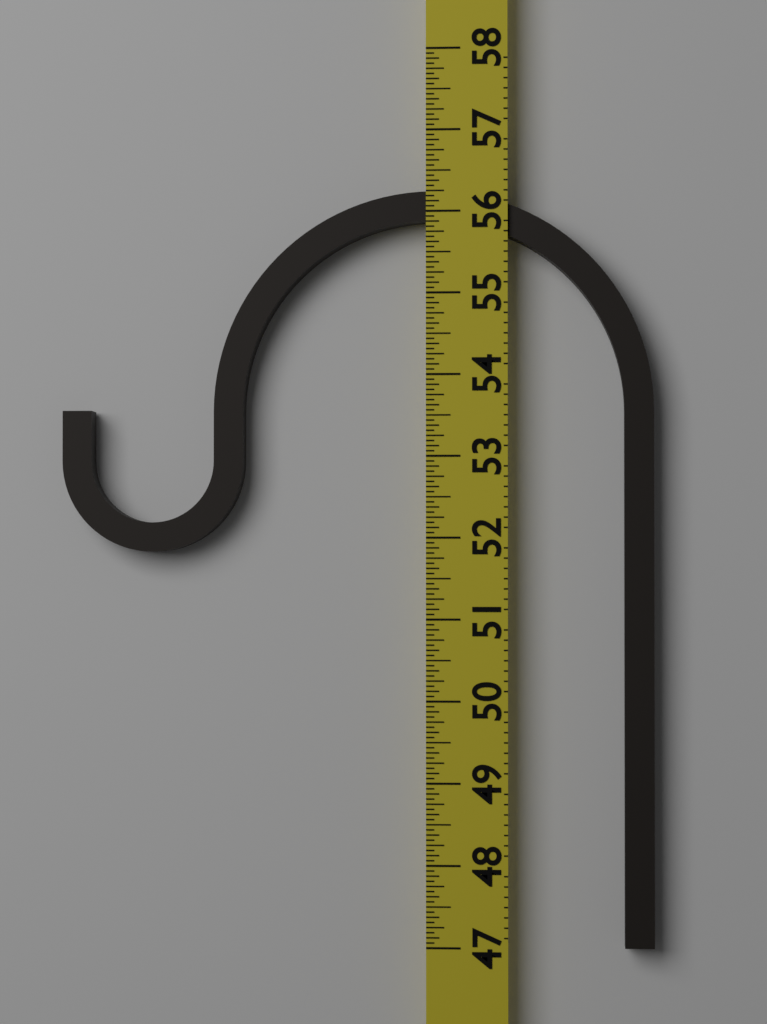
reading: 56.2500 (no unit)
